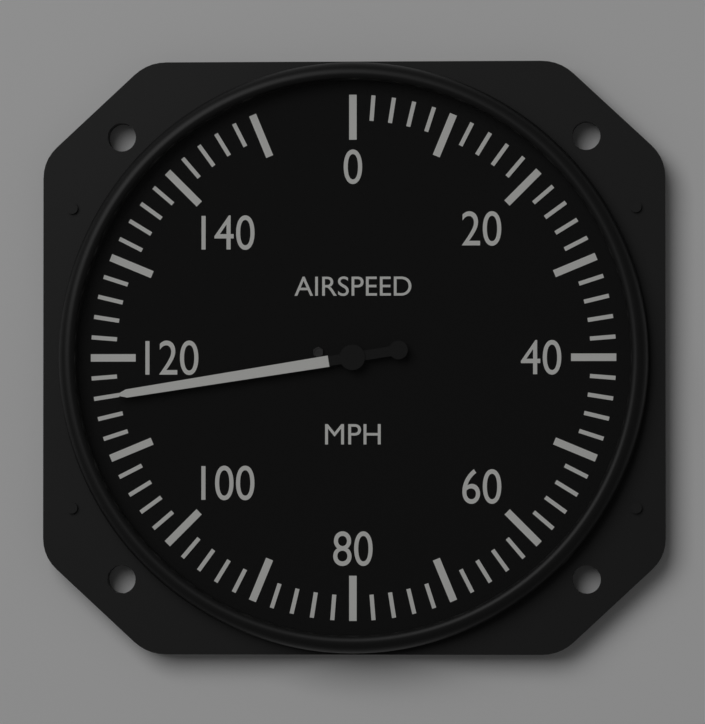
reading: 116 mph
